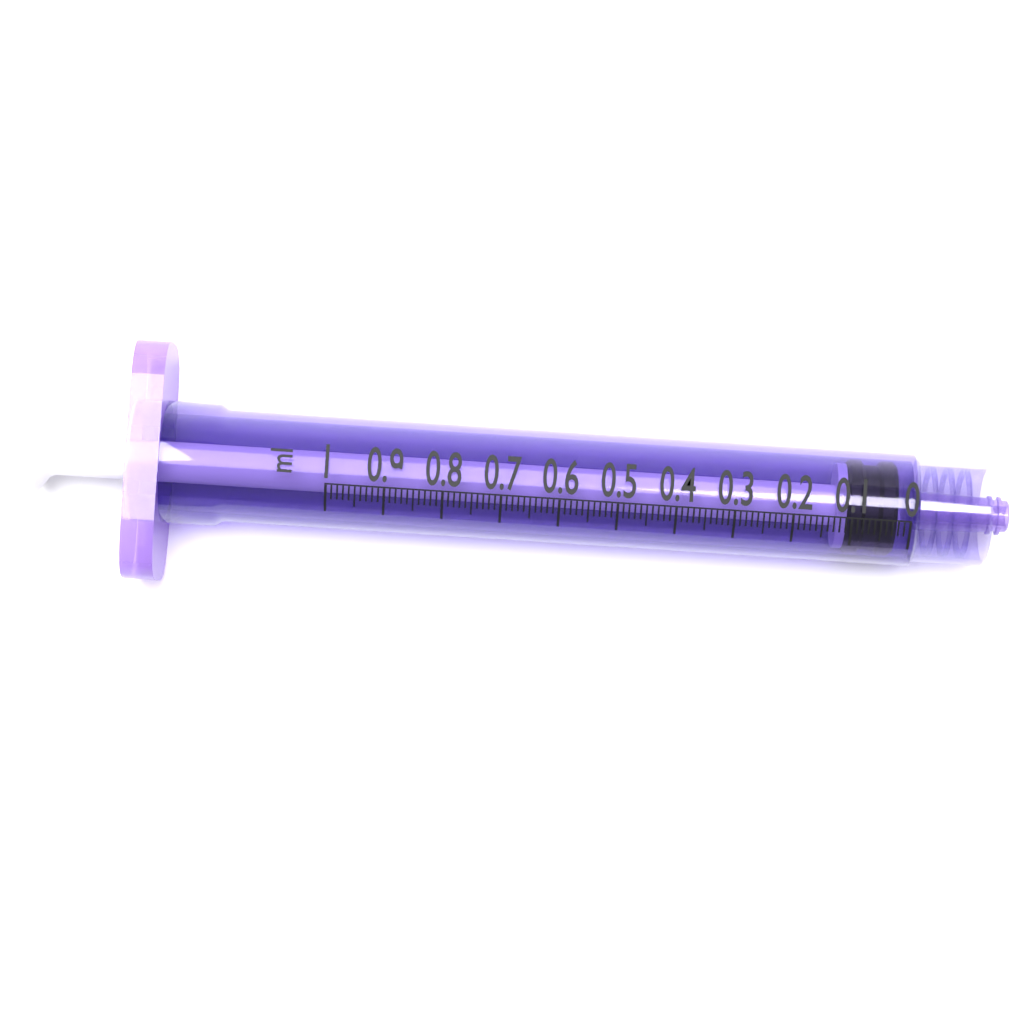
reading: 0.02 ml
